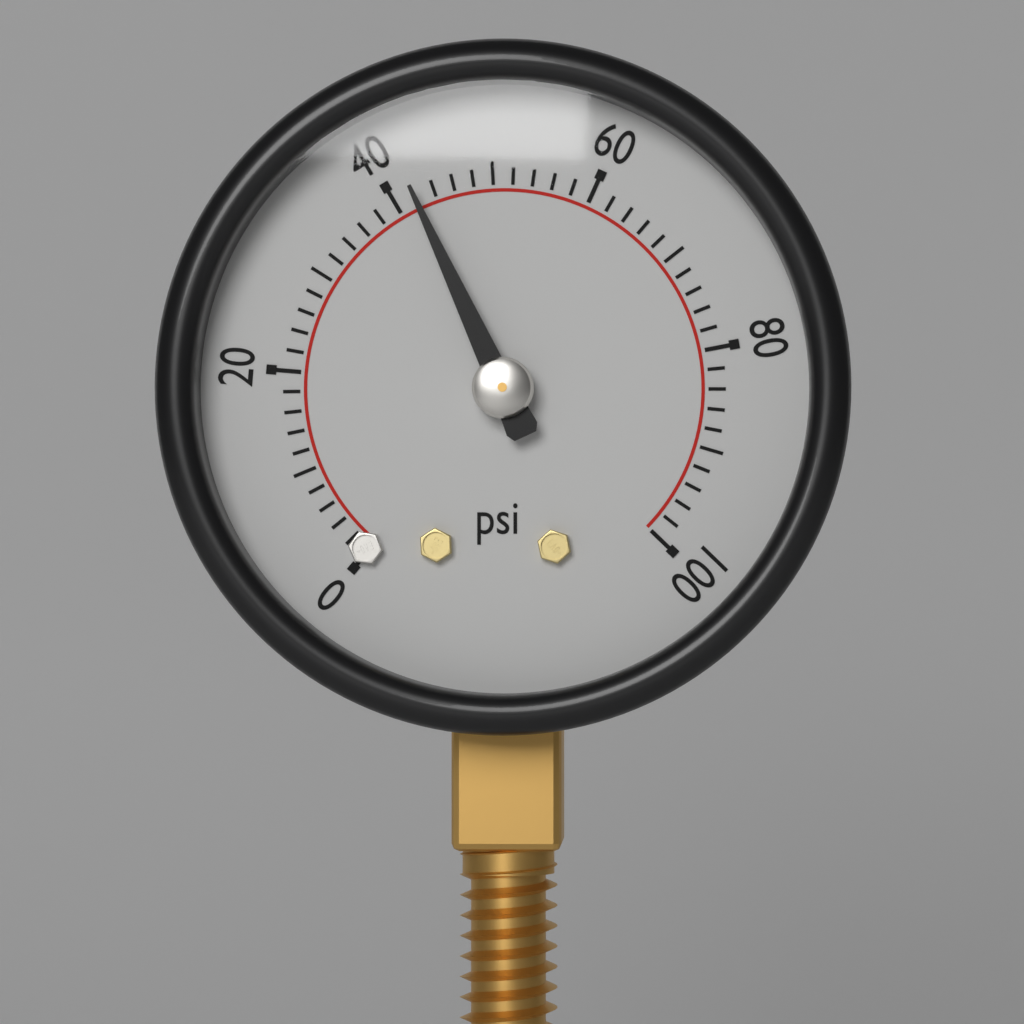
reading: 42 psi
